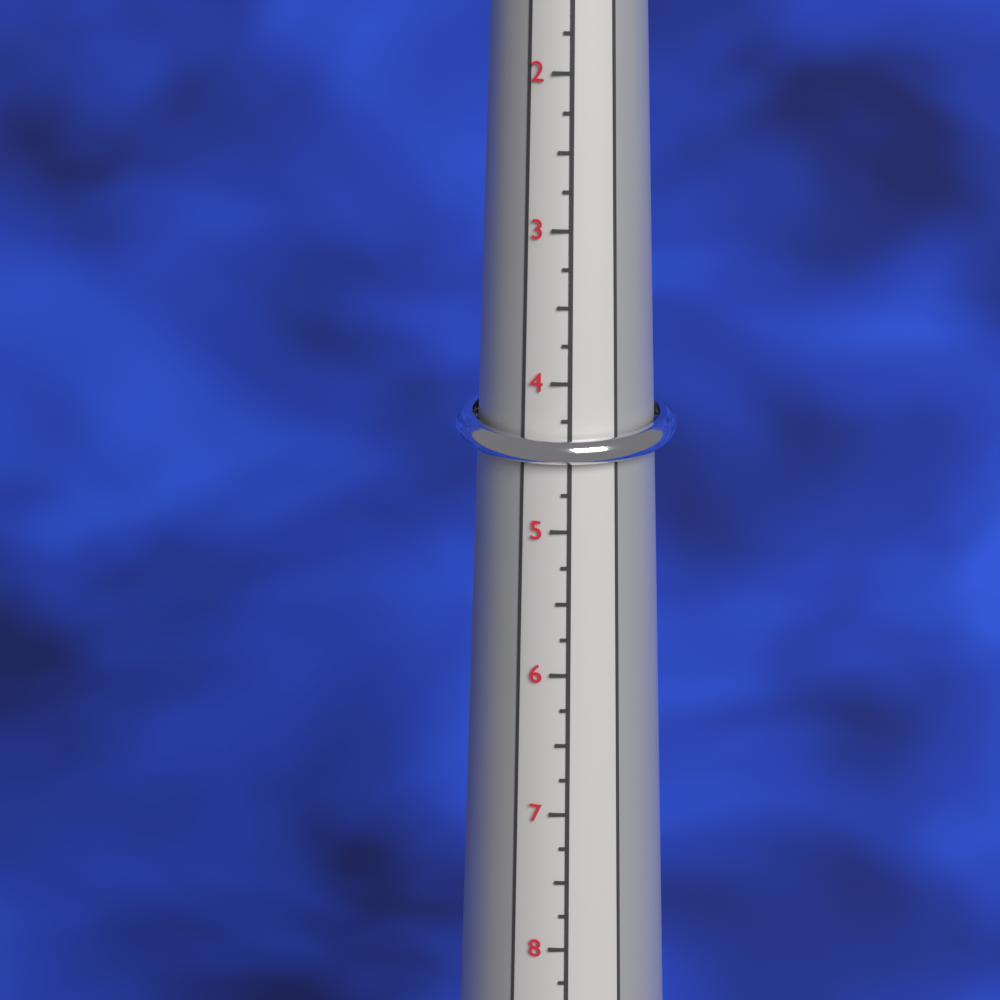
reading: 4.75 (no unit)
